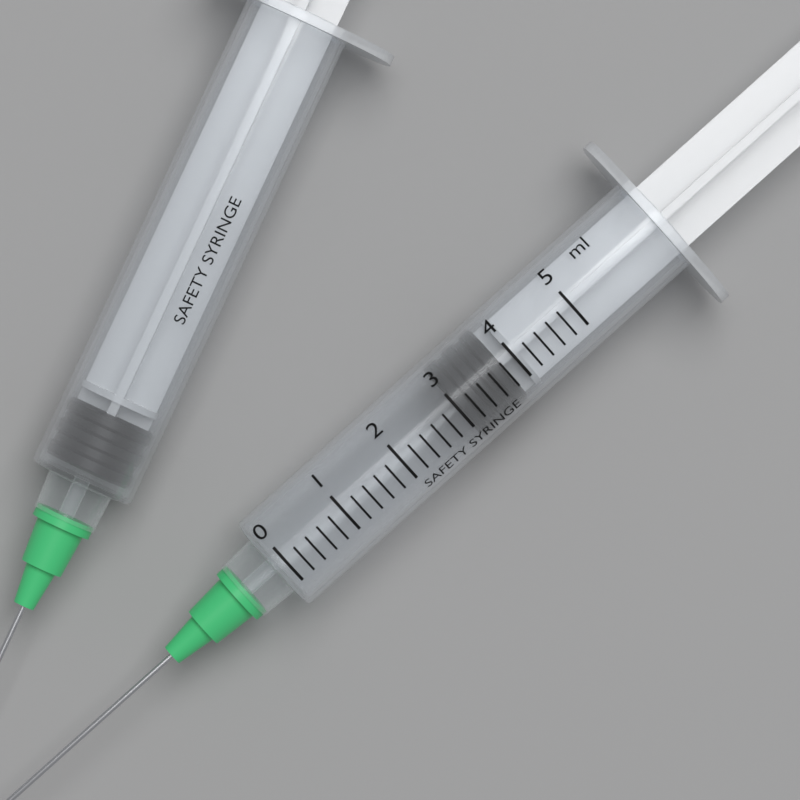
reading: 3.0 ml
